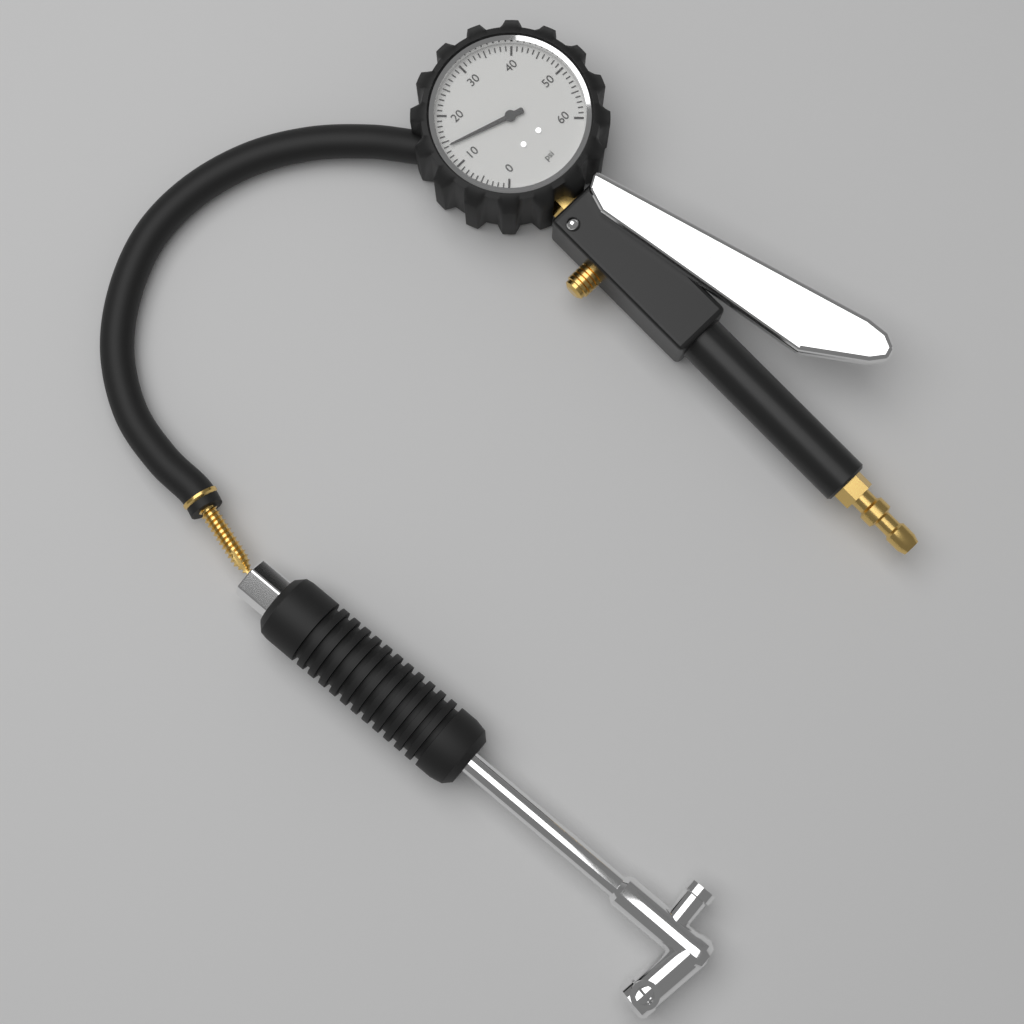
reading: 14 psi
